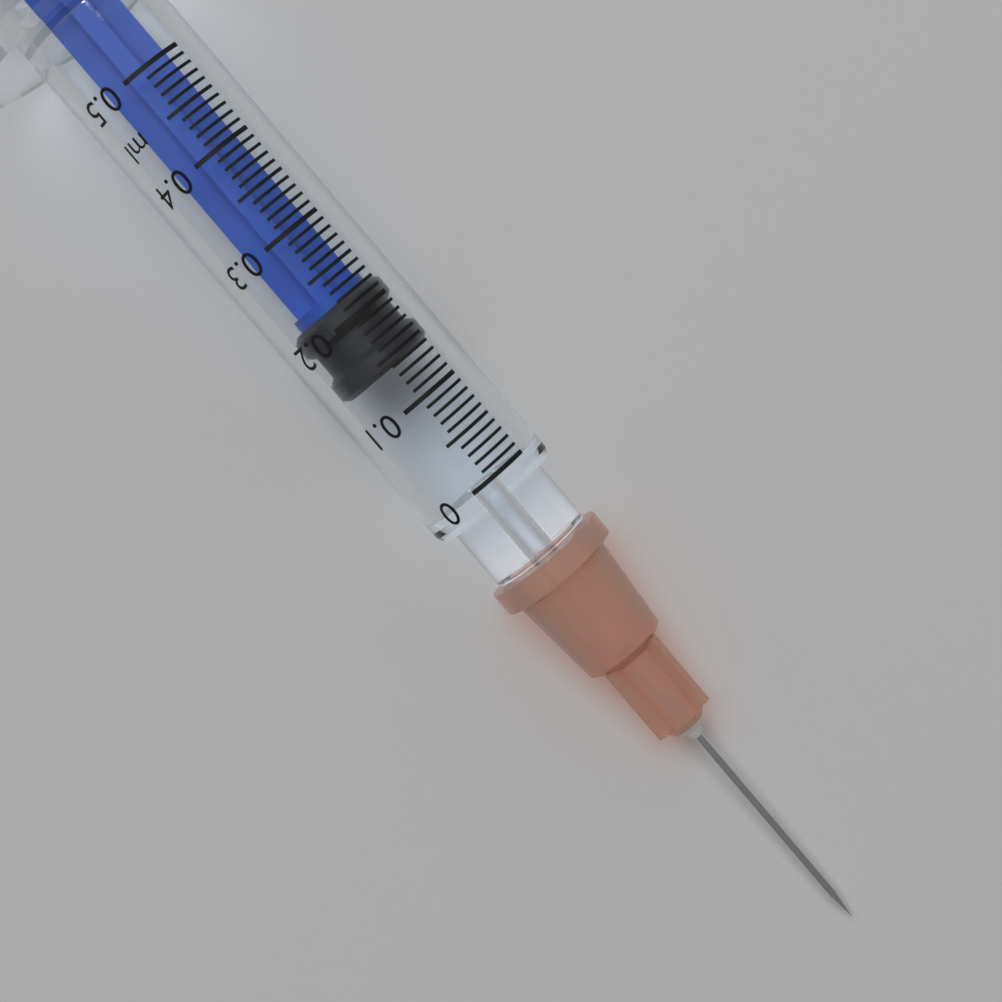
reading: 0.14 ml
